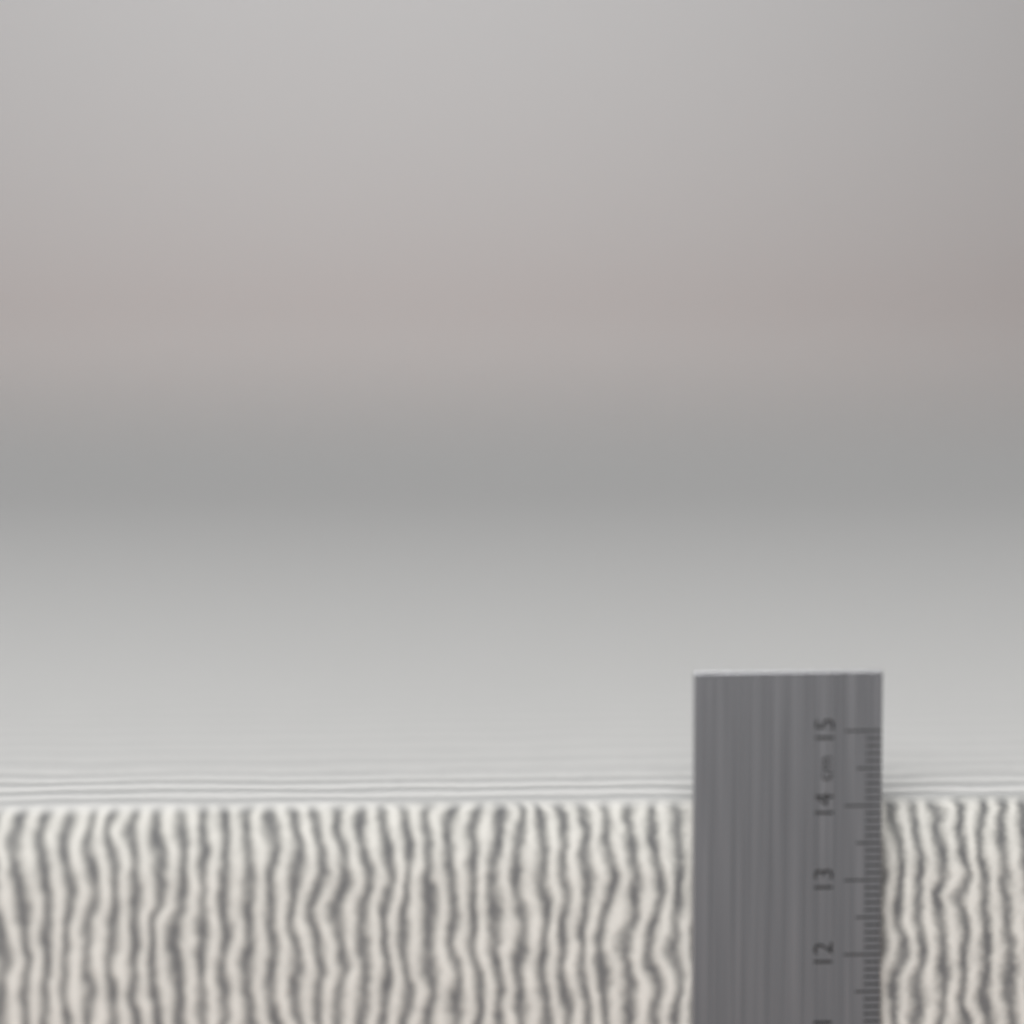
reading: 14.0 cm
